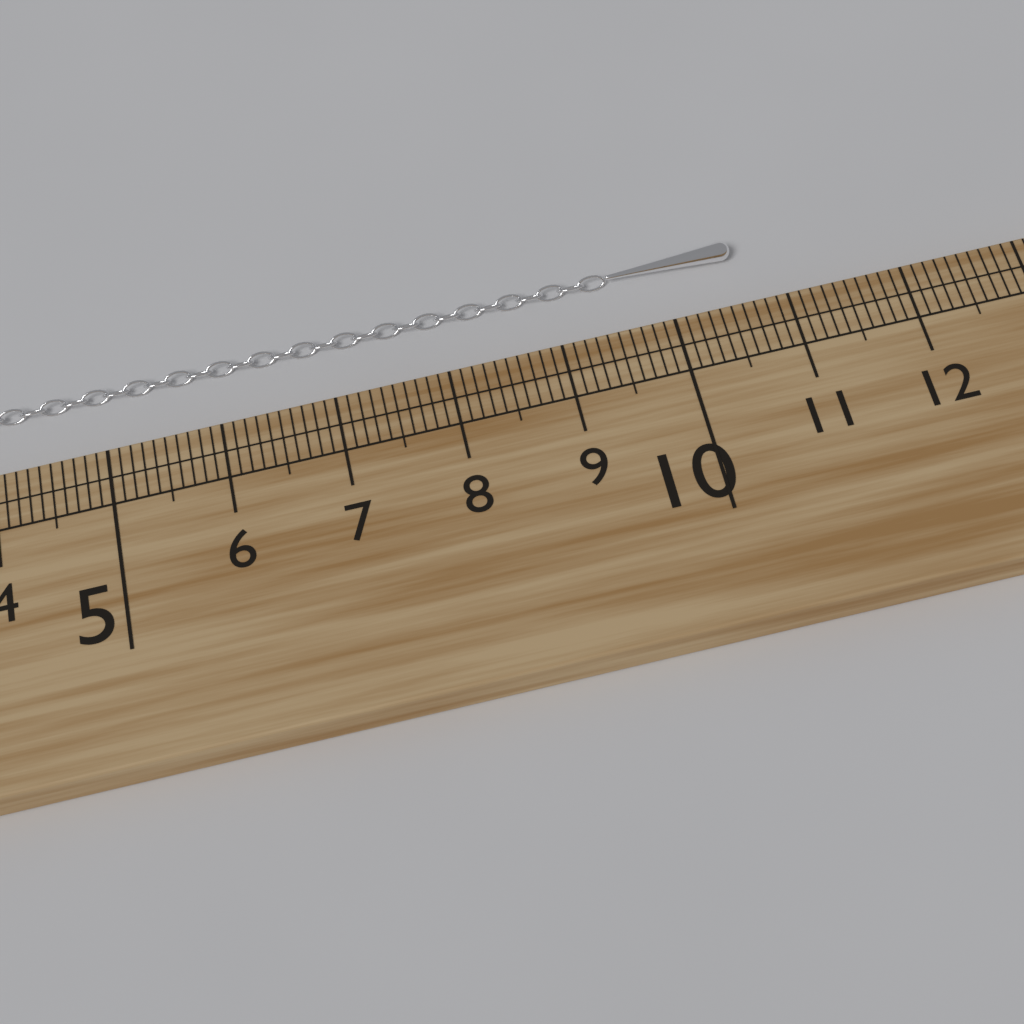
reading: 10.7 cm
